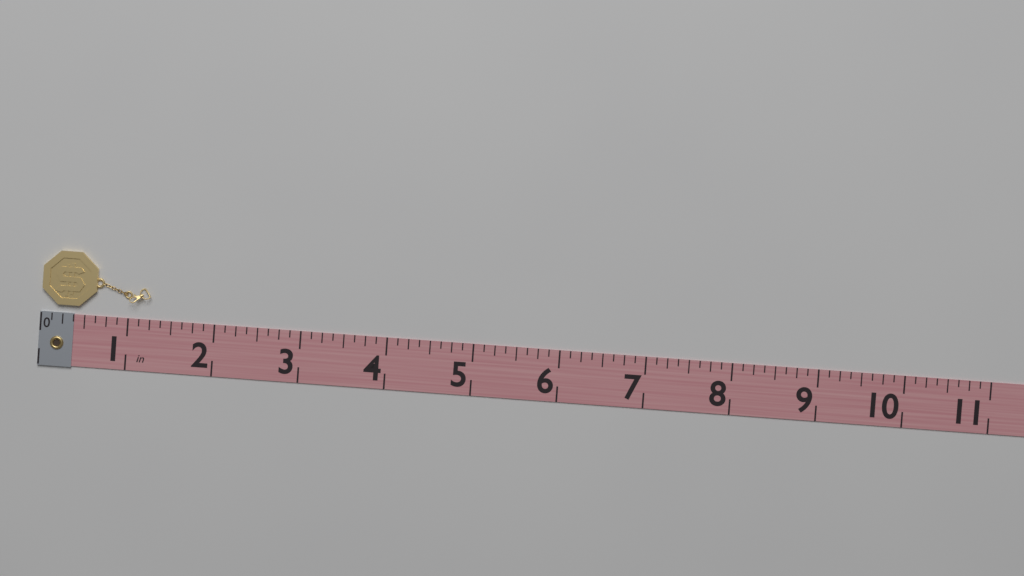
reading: 1.250 in
